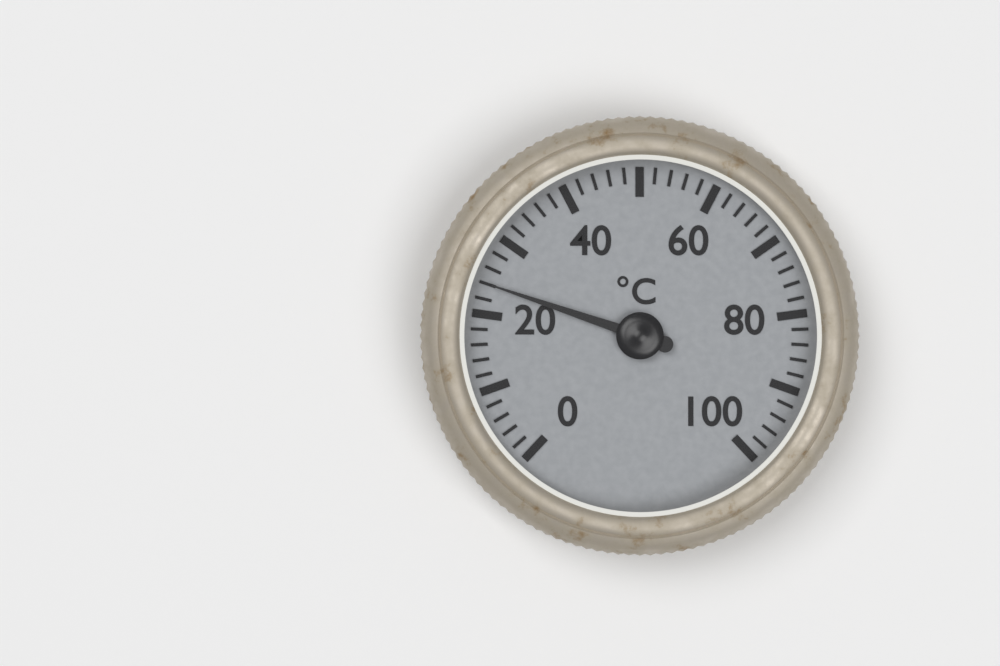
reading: 24 °C
